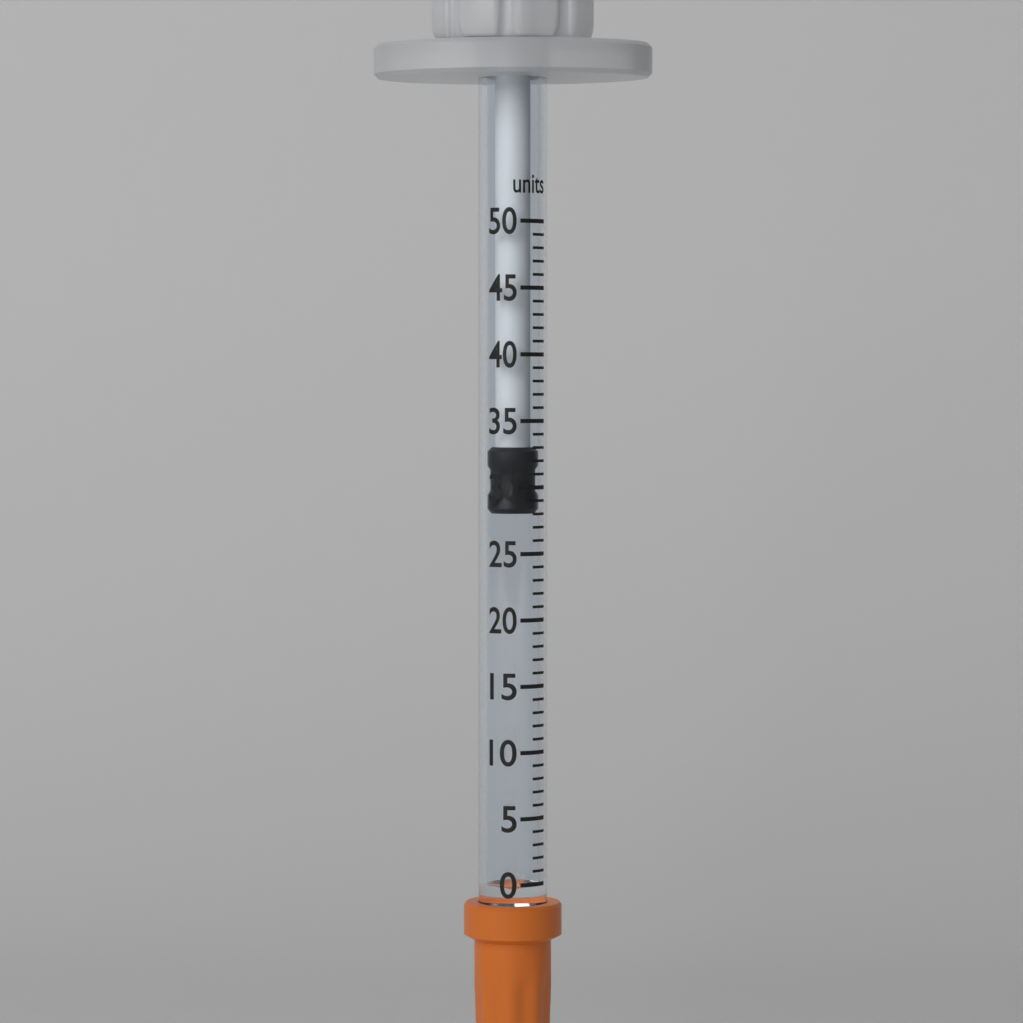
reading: 28 units
